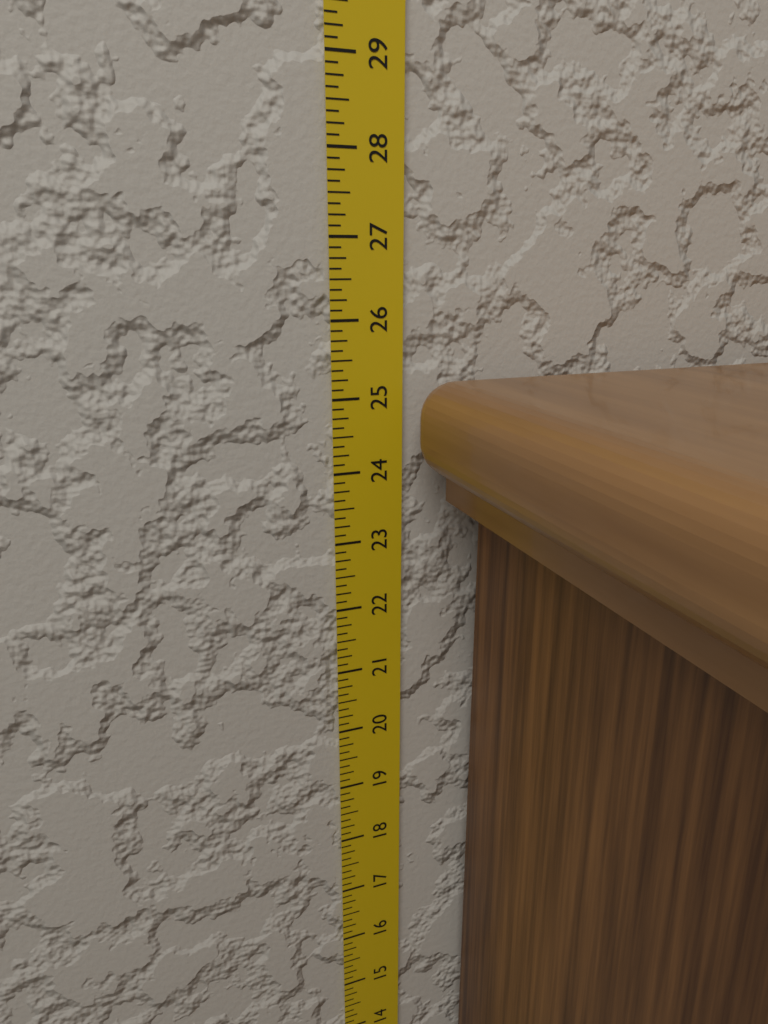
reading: 25.250 in
